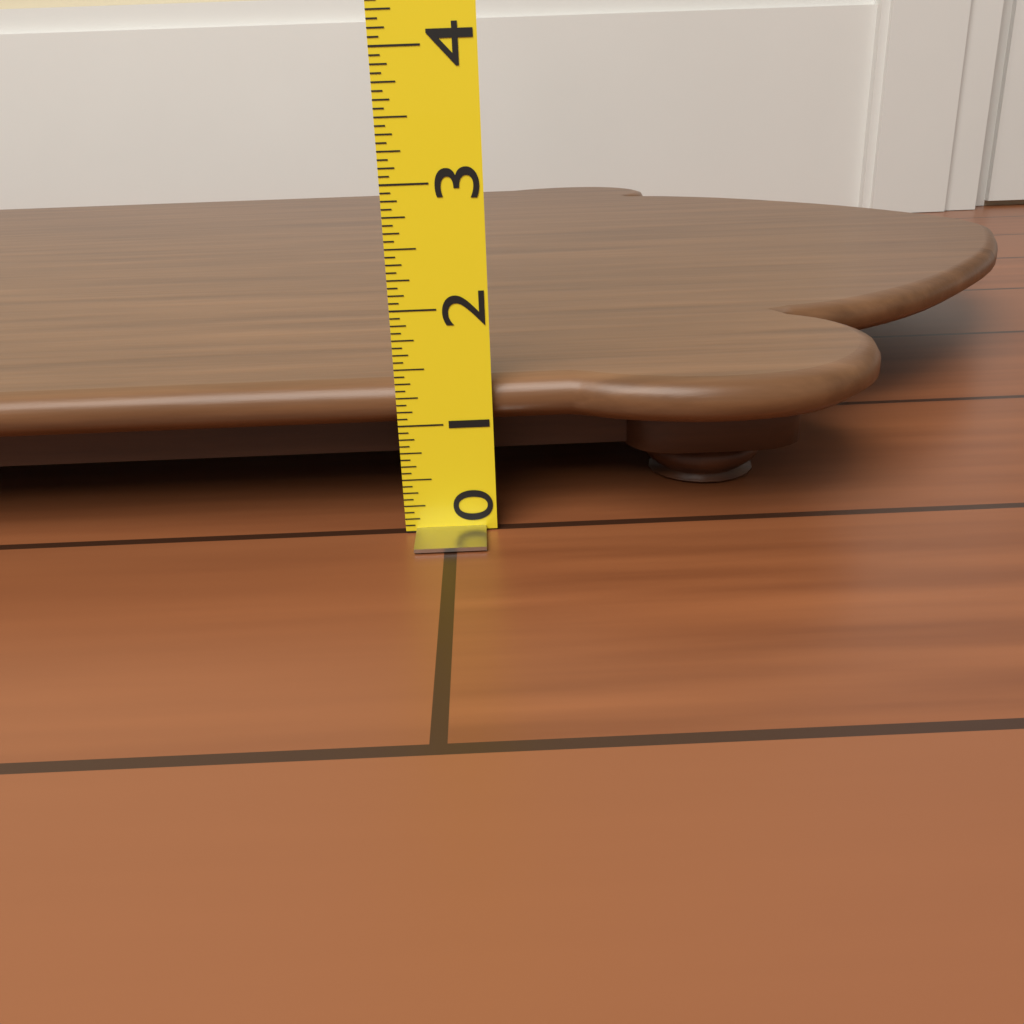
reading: 1.3750 (no unit)
